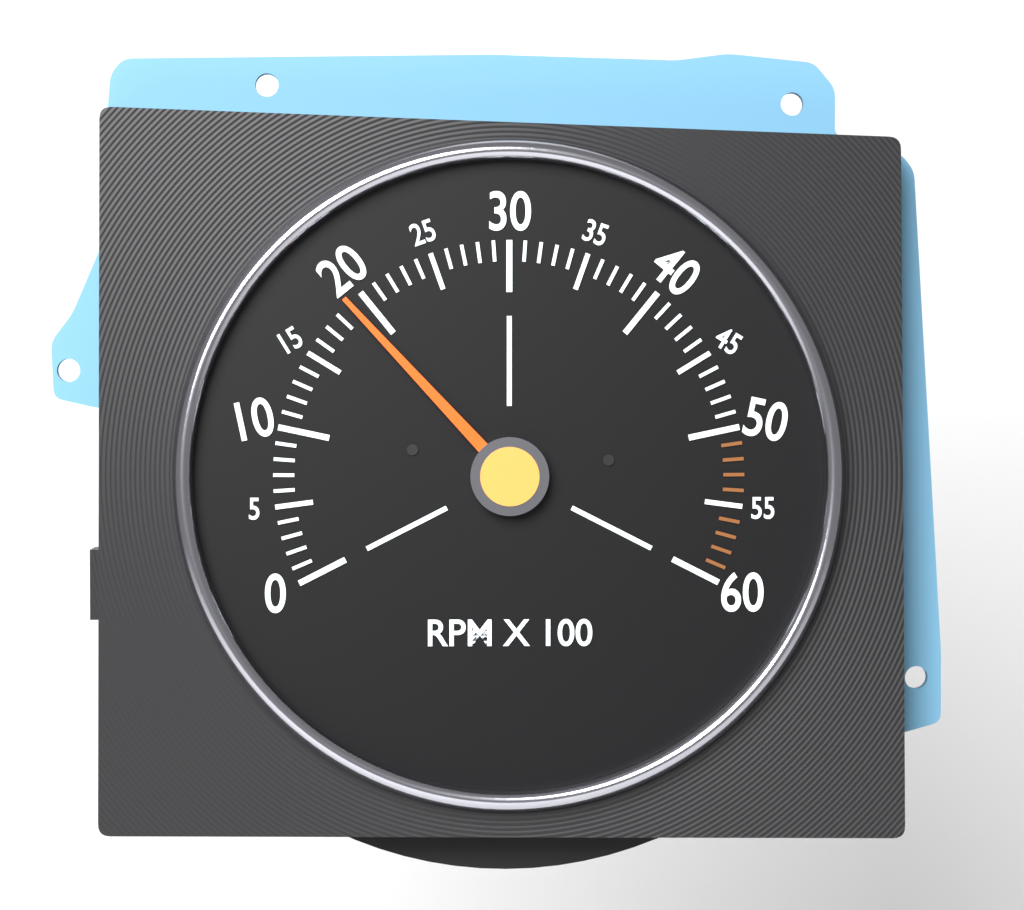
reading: 1900 RPM
